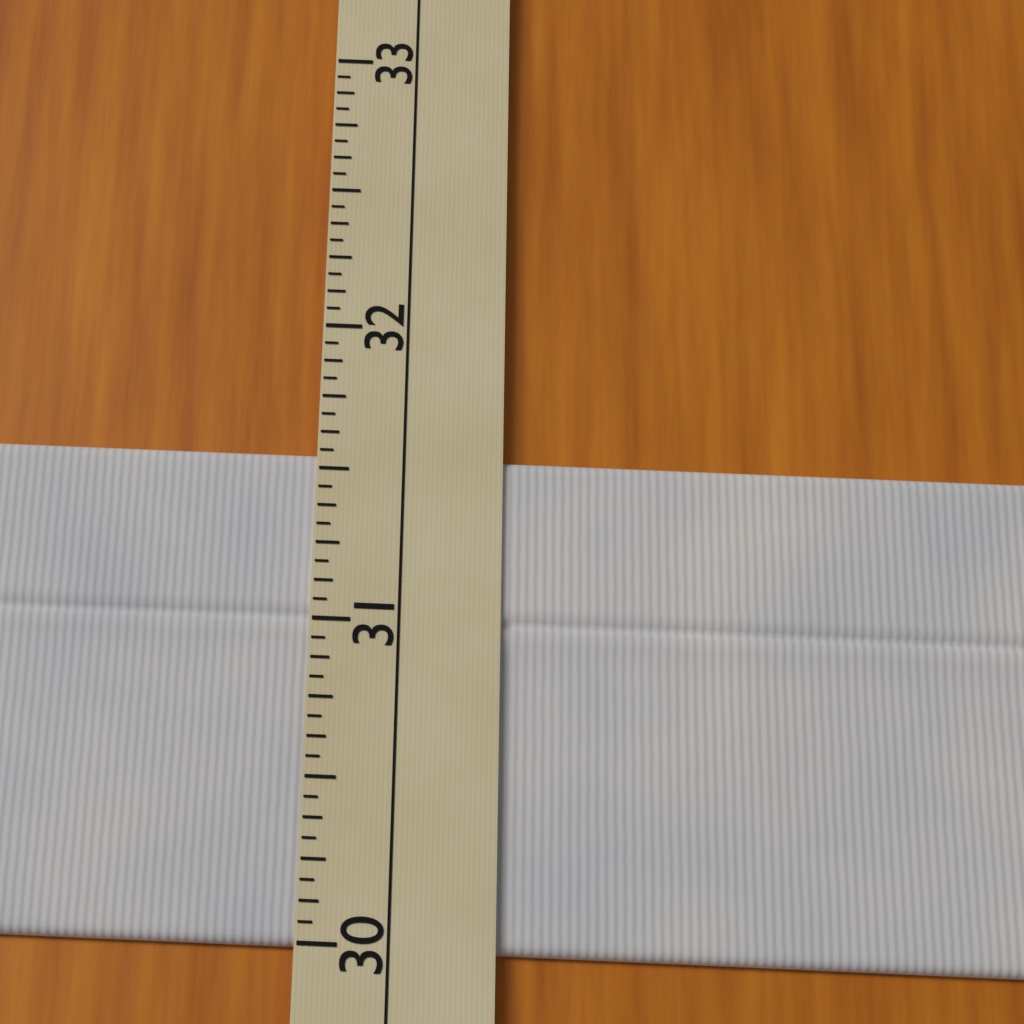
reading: 31.5625 (no unit)
